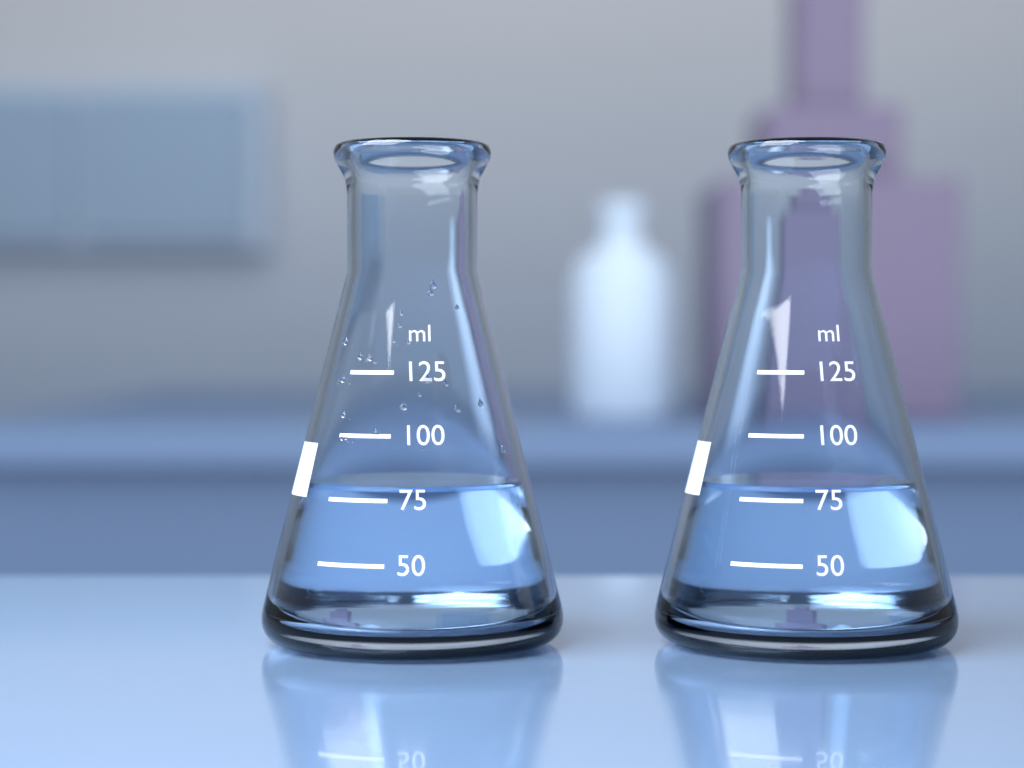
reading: 80 ml
